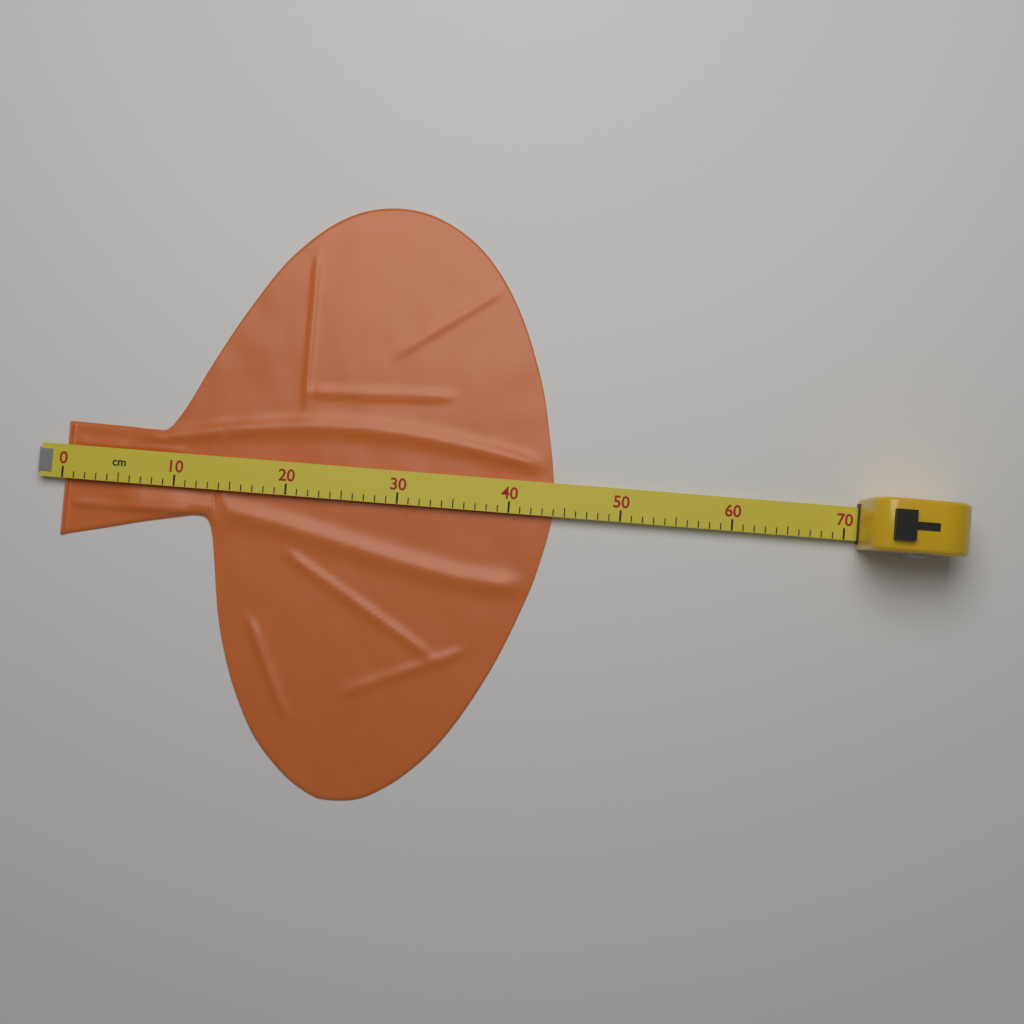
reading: 44 cm
